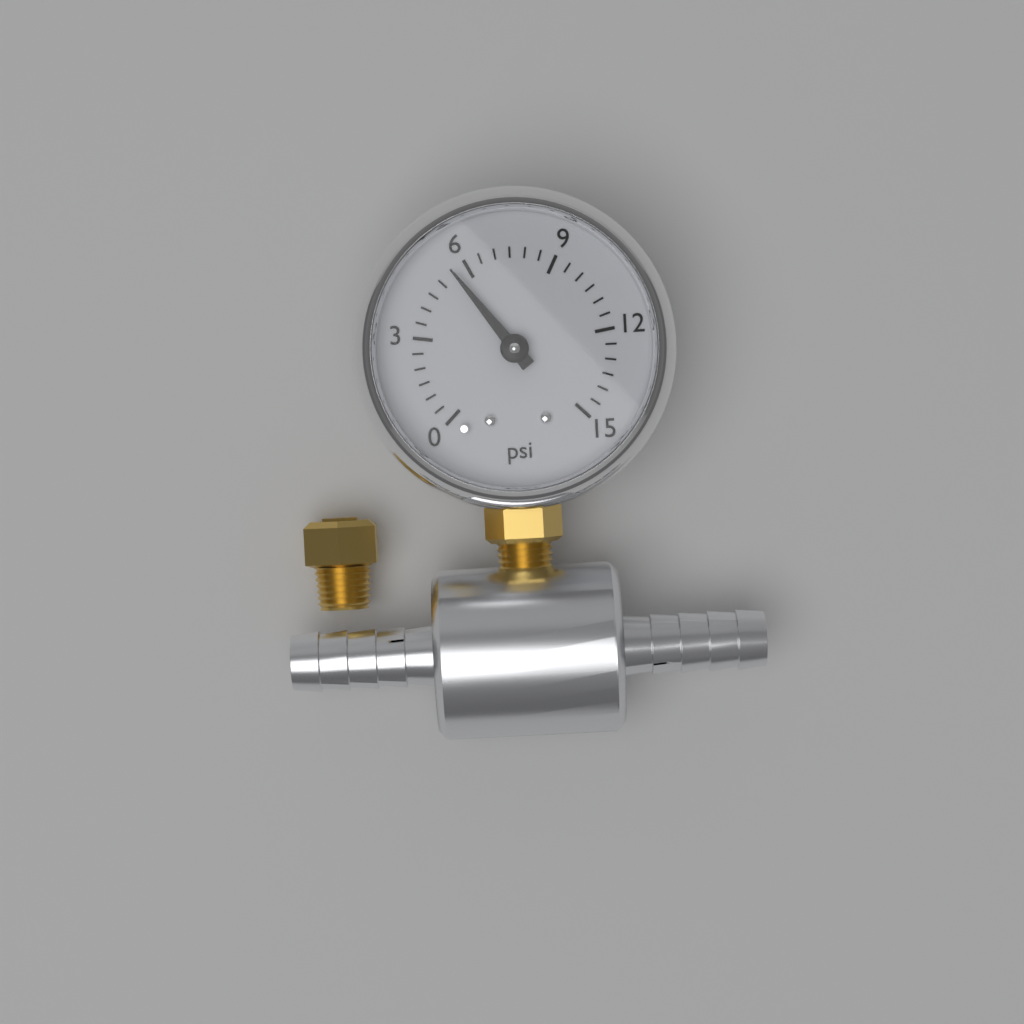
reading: 5.5 psi
